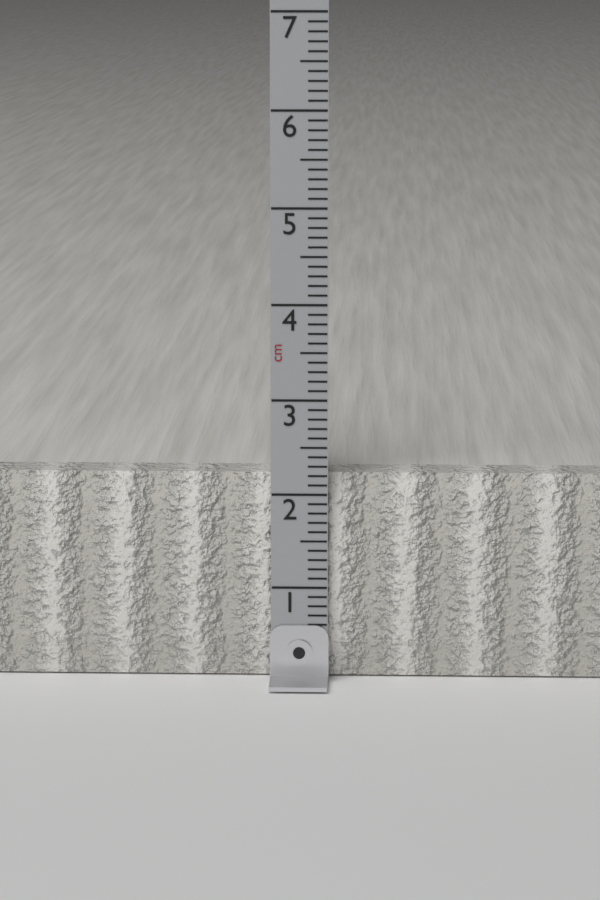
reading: 2.2 cm
